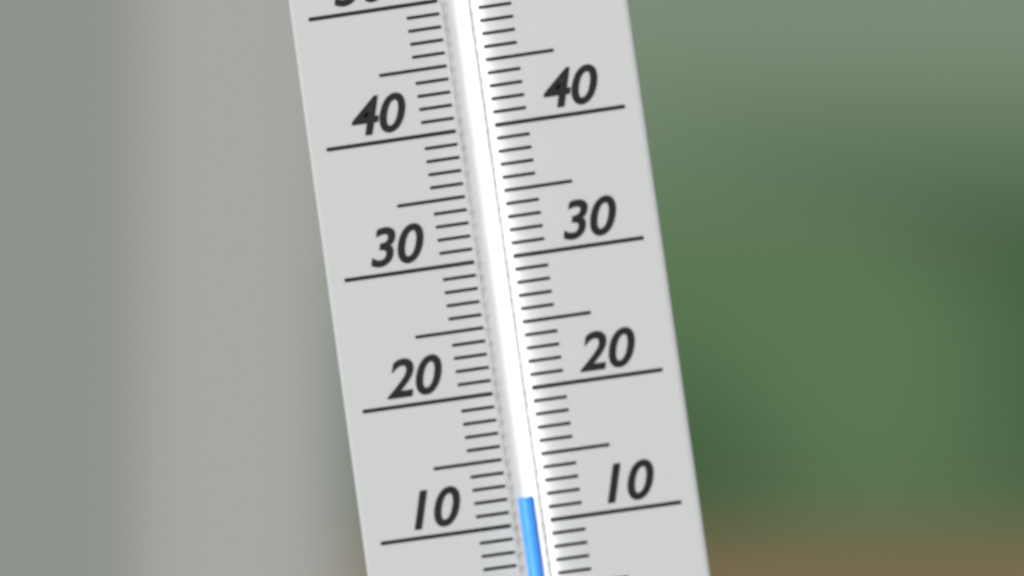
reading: 12 (no unit)
